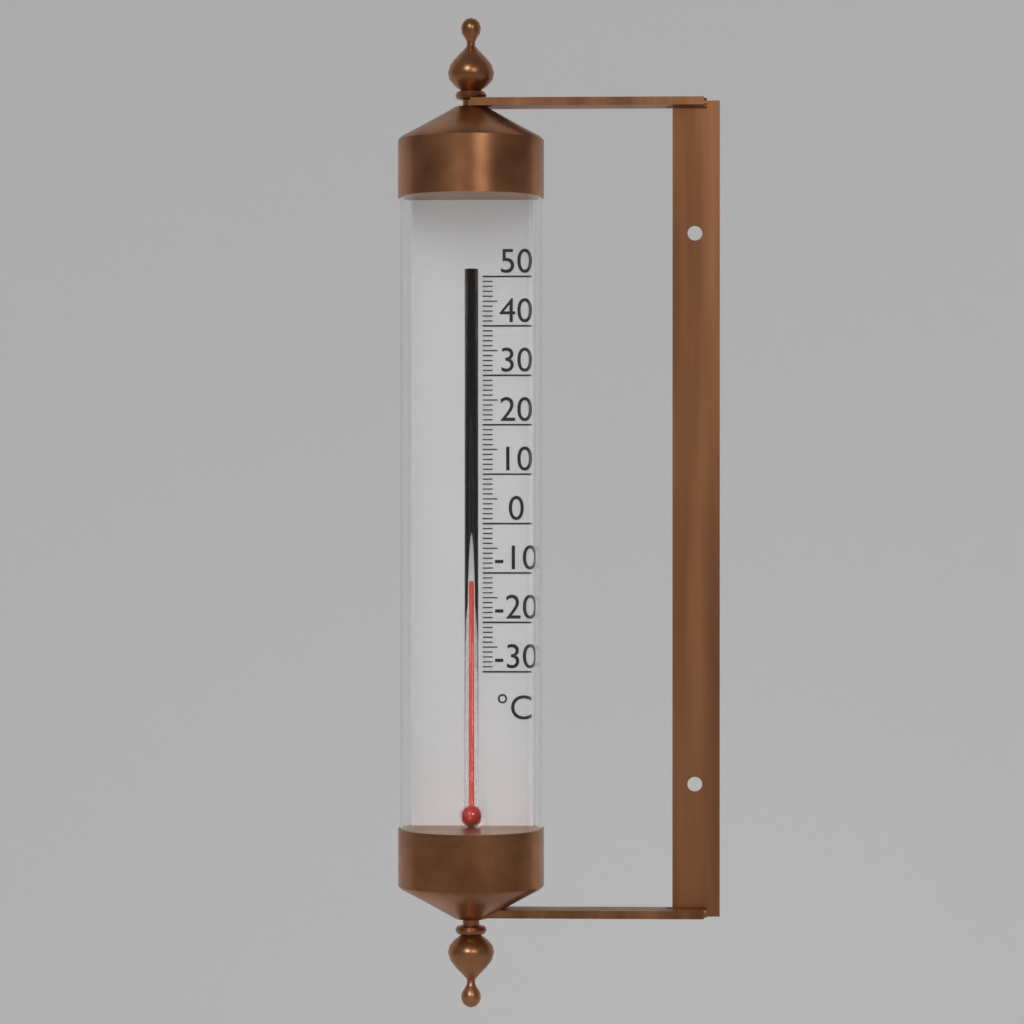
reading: -12 °C
